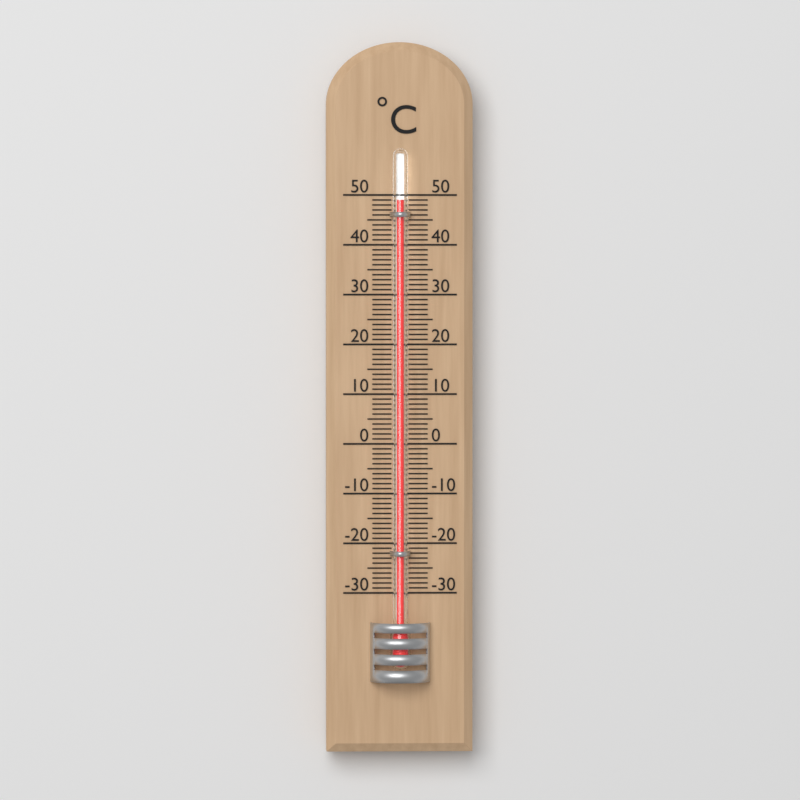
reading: 49 °C
